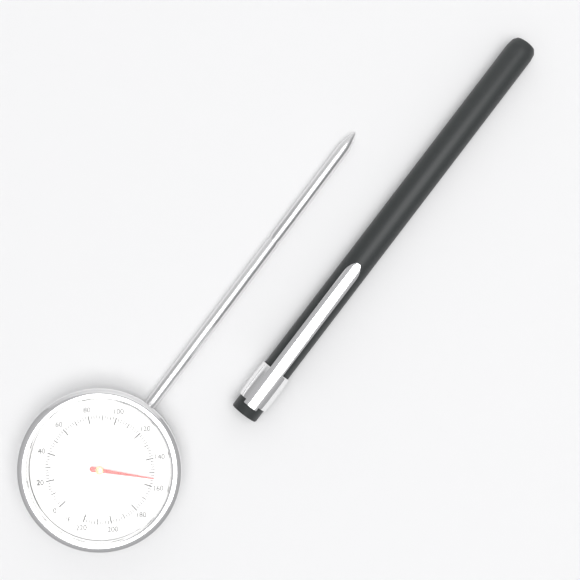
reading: 154 °F
